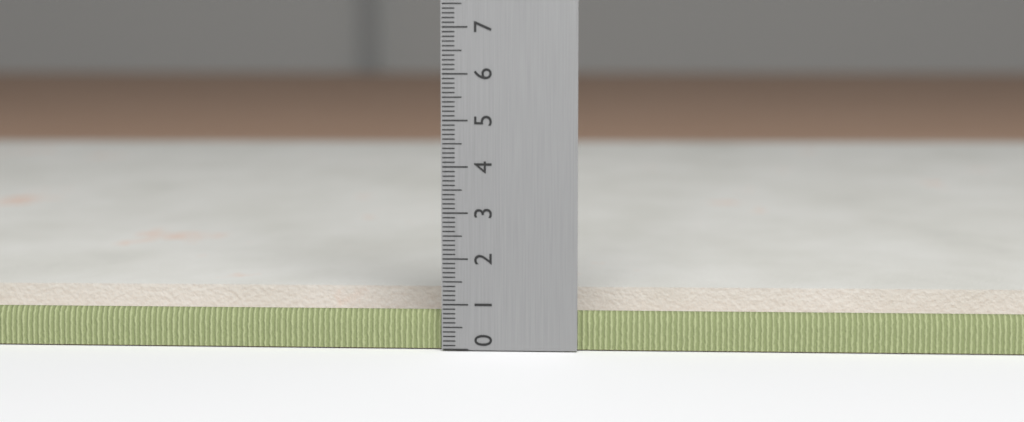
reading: 0.9 (no unit)
